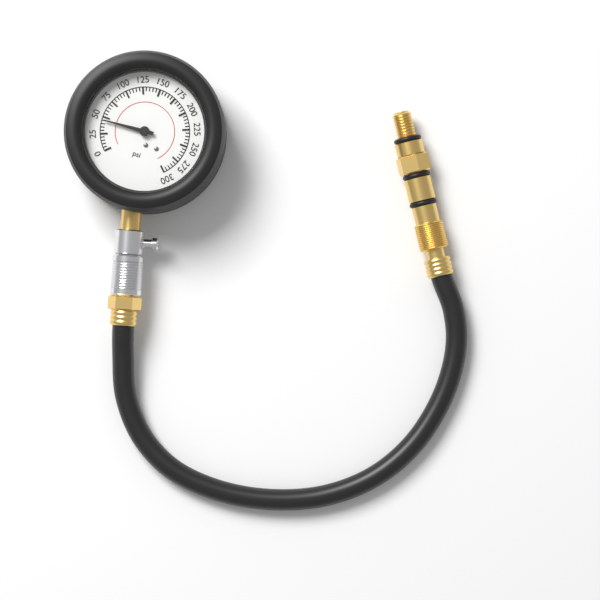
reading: 45 psi
